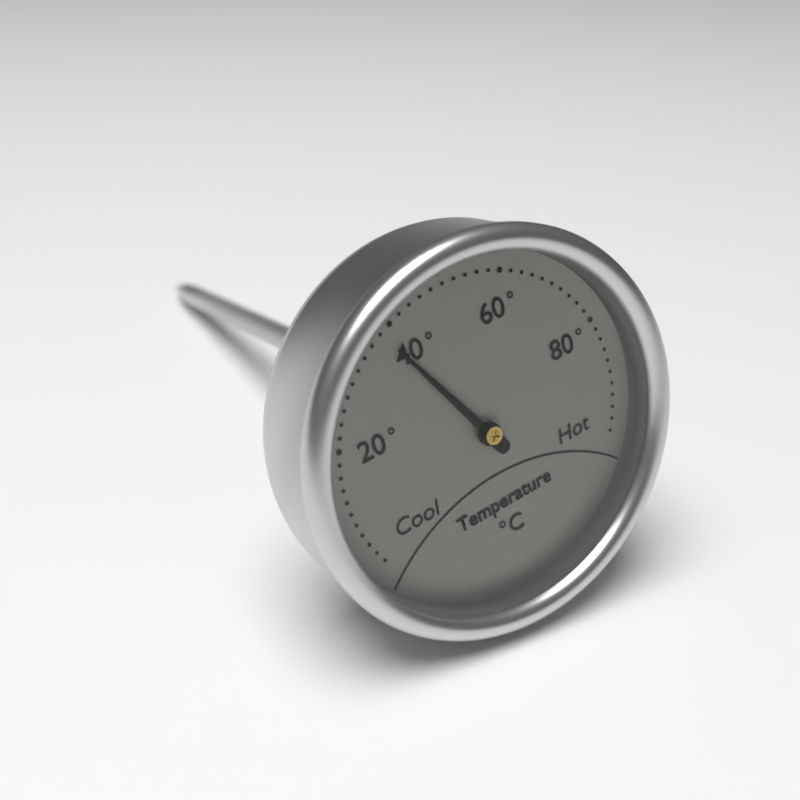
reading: 38 °C
